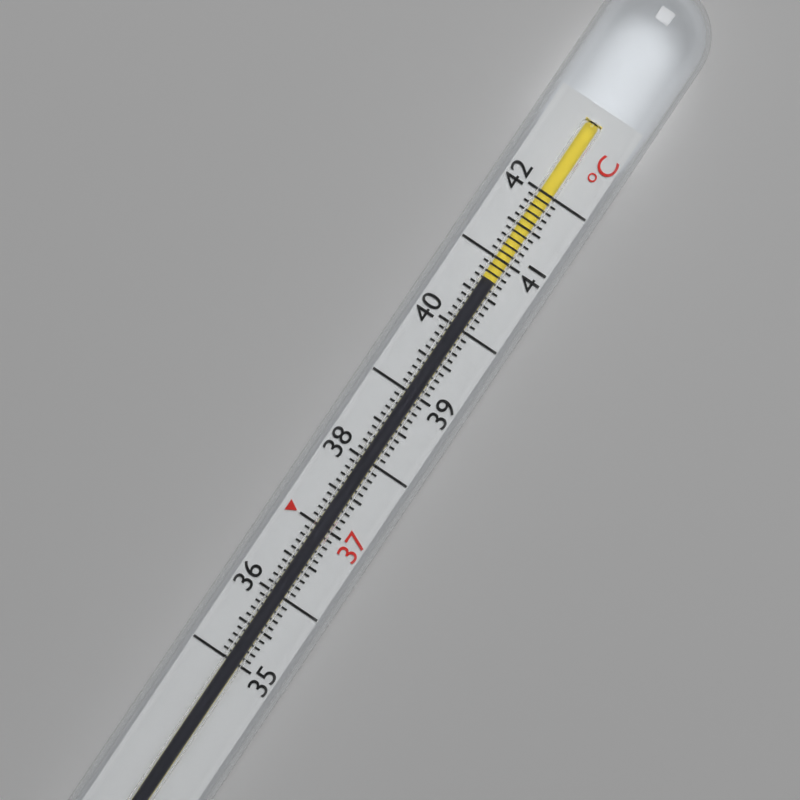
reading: 40.7 °C
